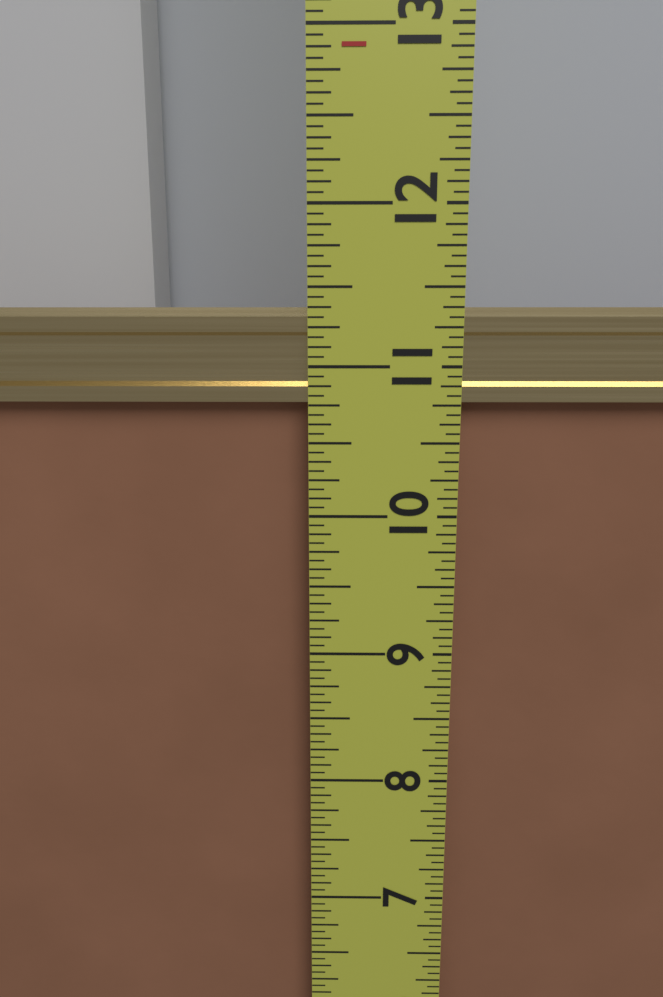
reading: 11.3750 in
